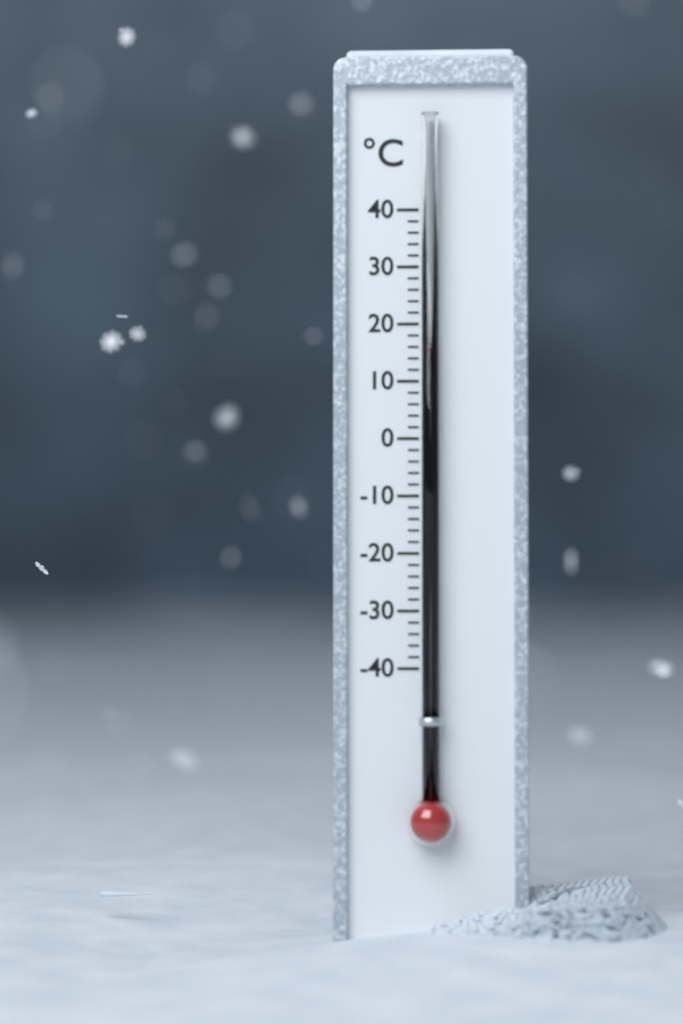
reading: 16 °C
